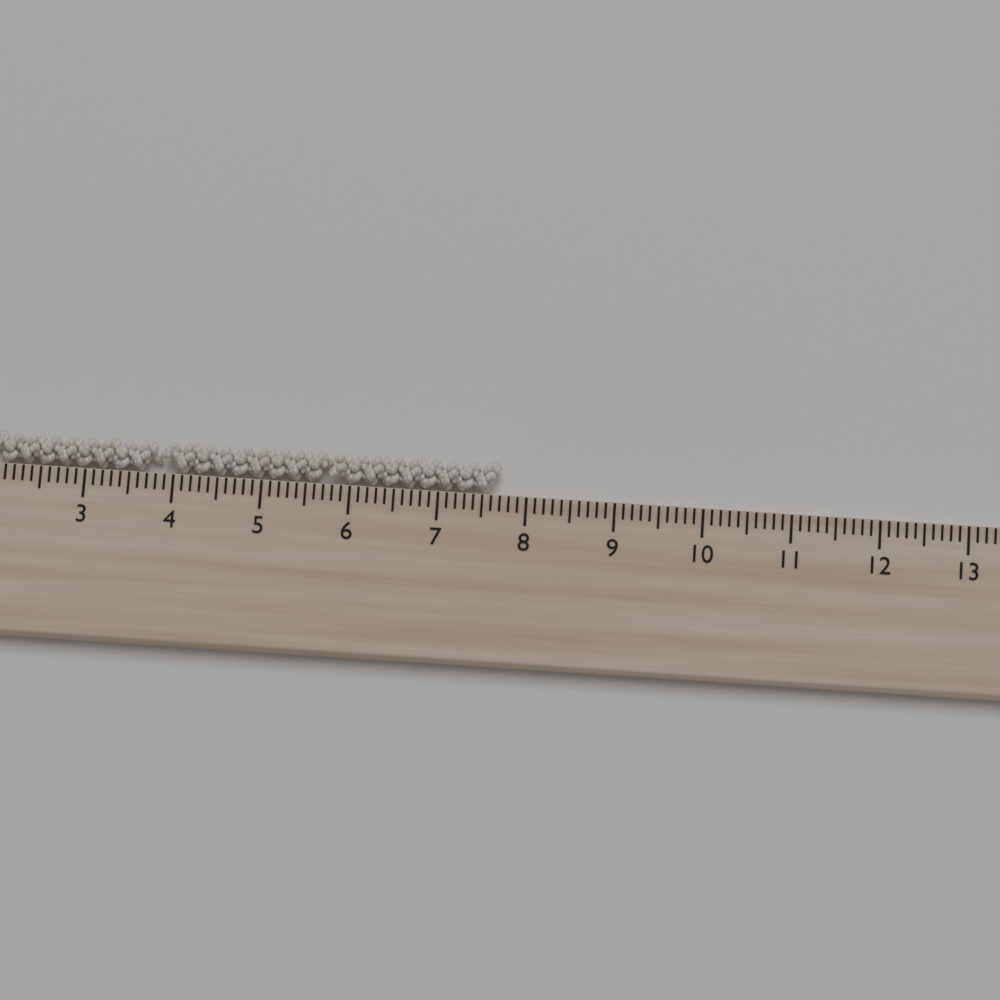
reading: 7.7 cm
